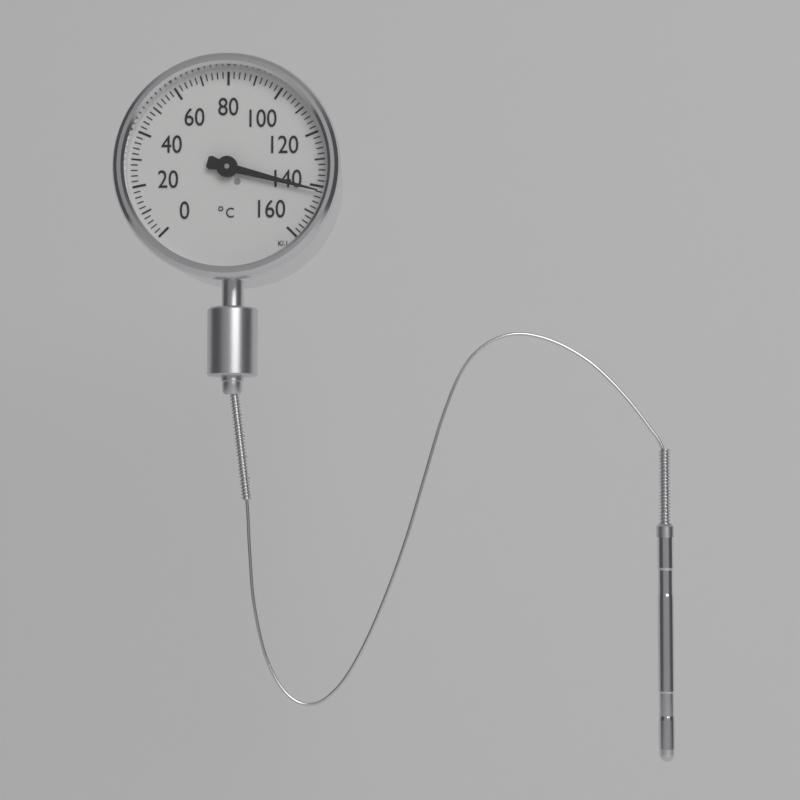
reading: 142 °C
